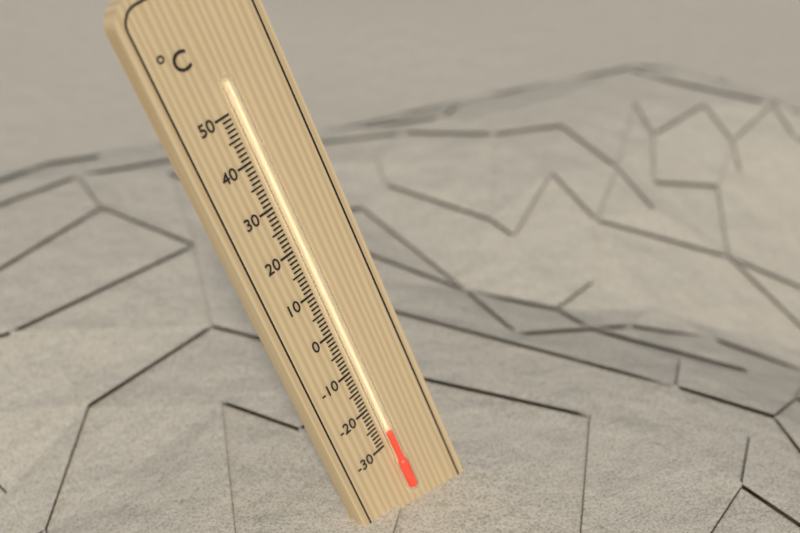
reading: -27 °C
